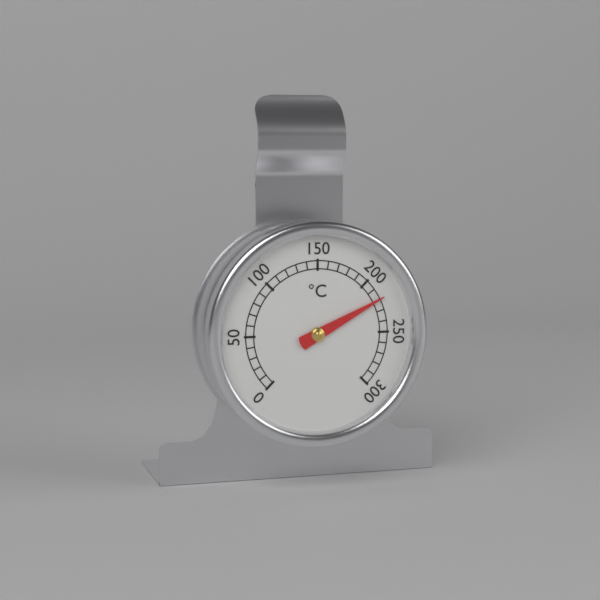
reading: 220 °C
